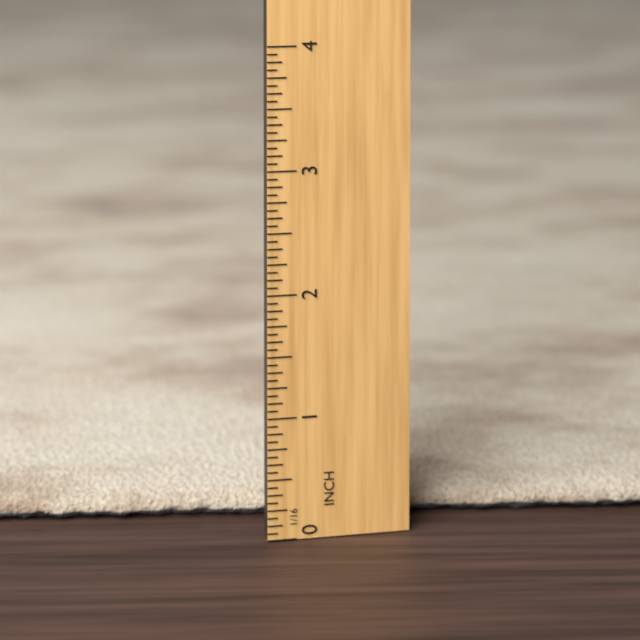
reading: 0.1875 in
